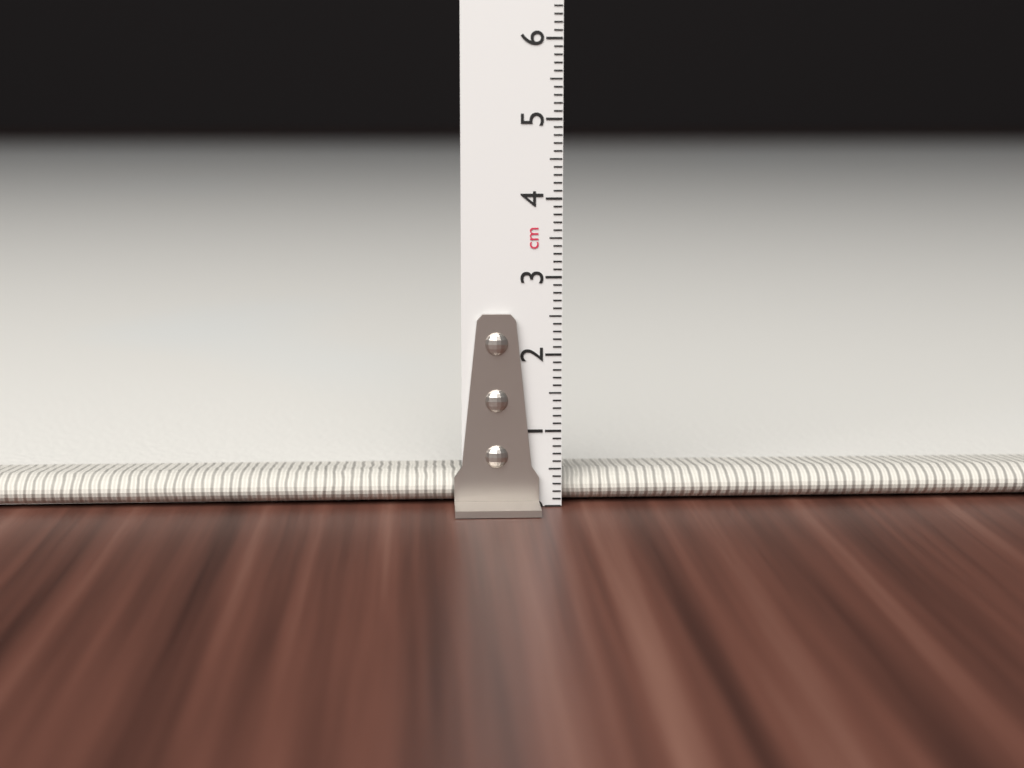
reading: 0.4 cm
